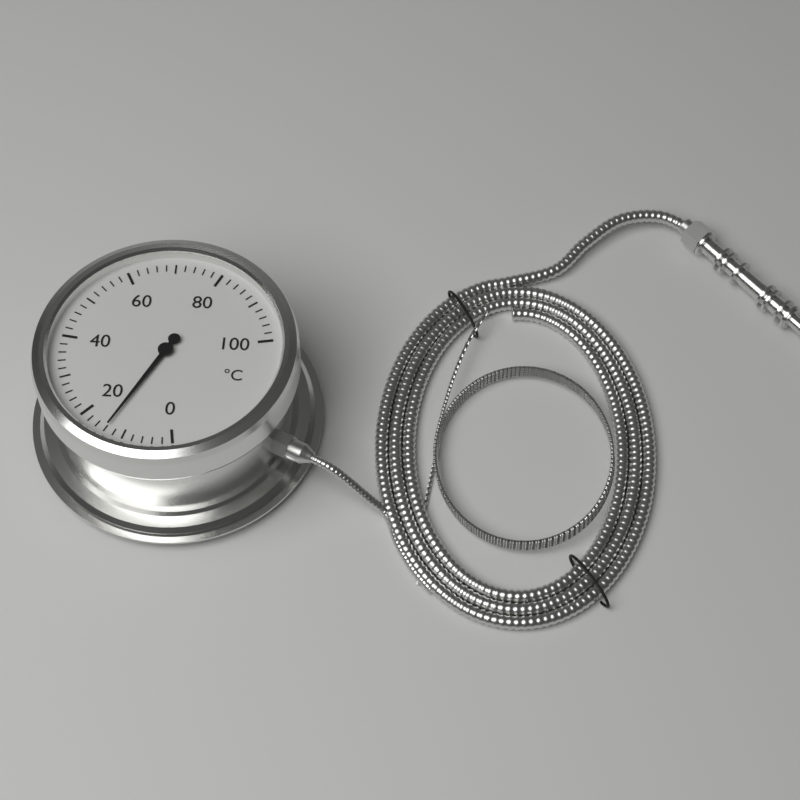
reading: 14 °C
